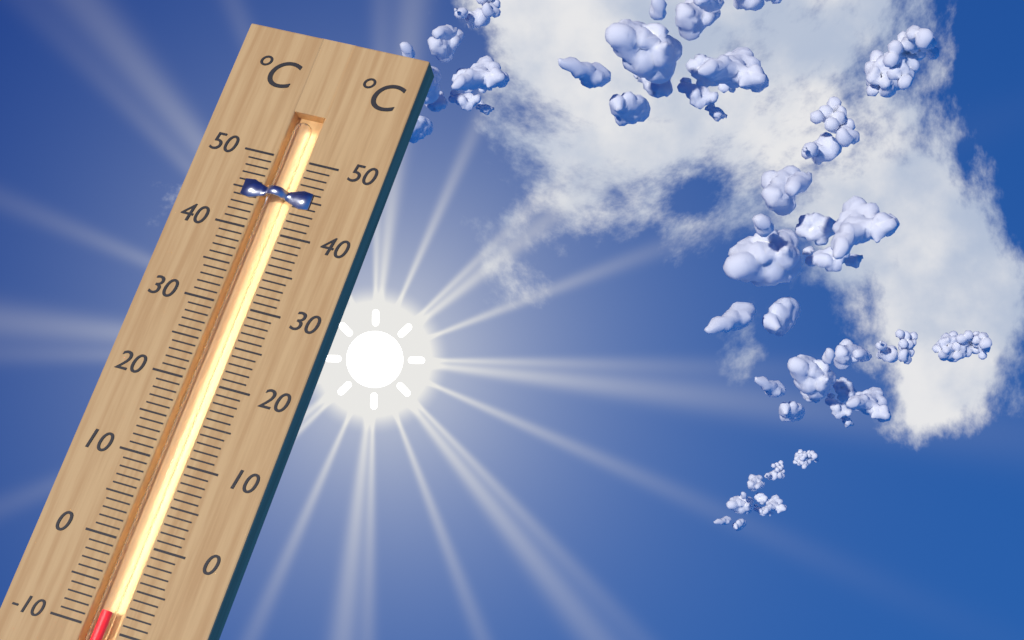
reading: -8 °C
